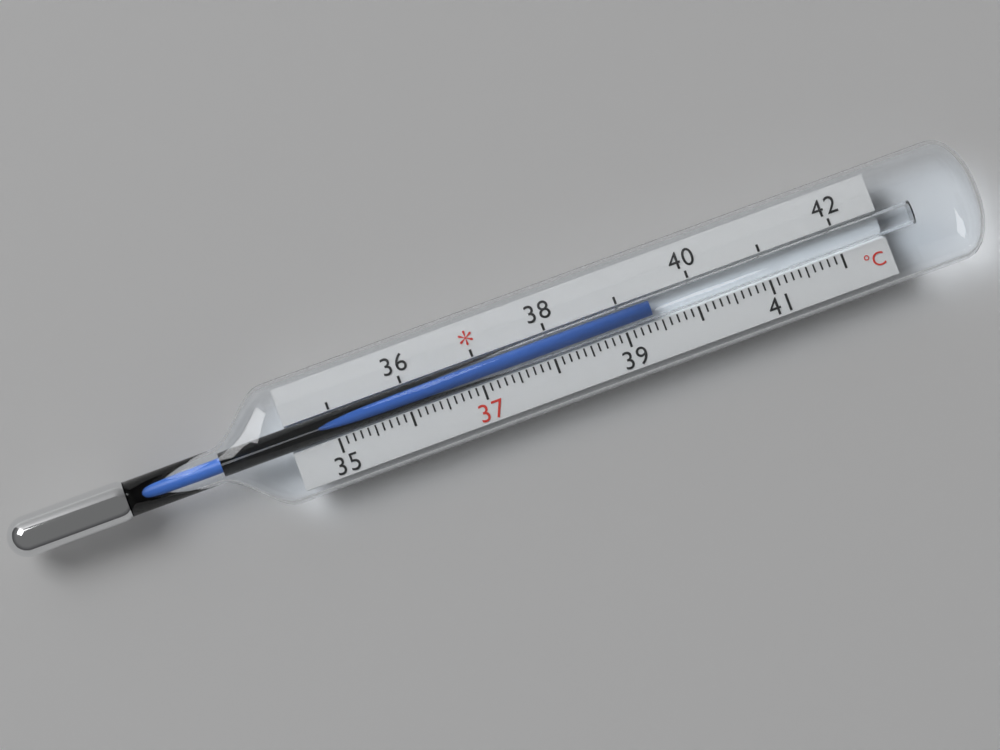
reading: 39.4 °C
